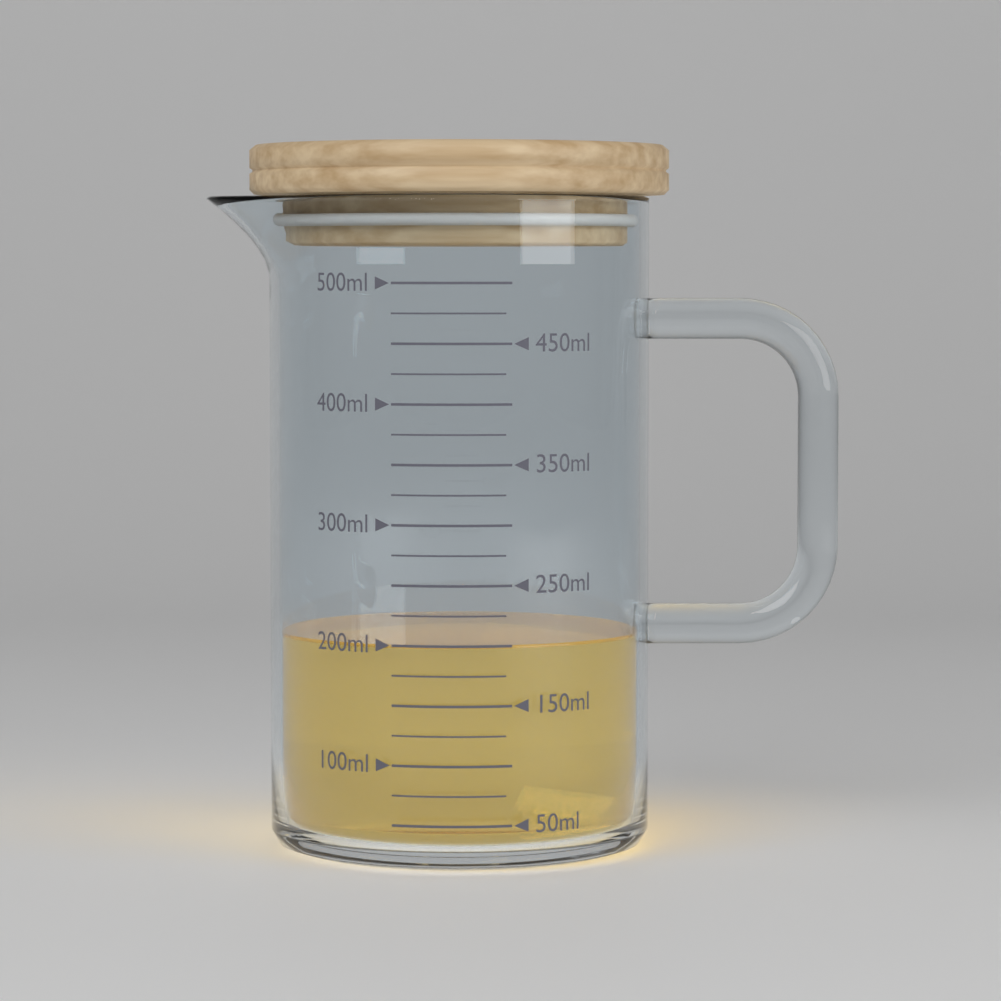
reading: 200 ml
